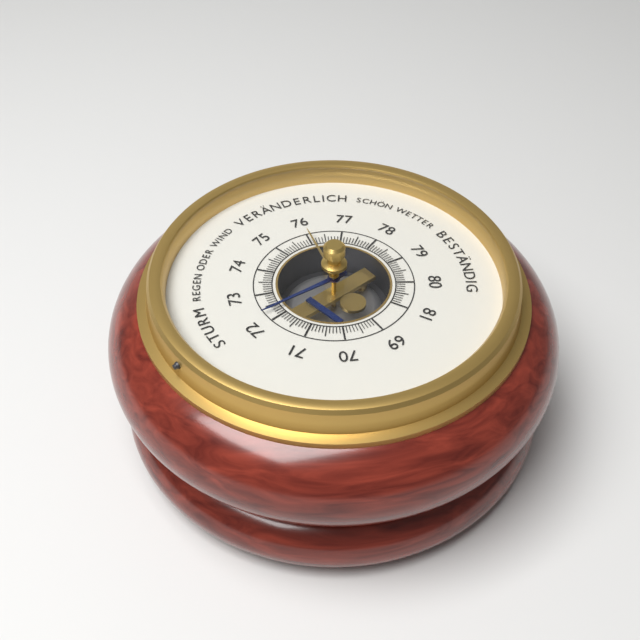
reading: 72.3 (no unit)
